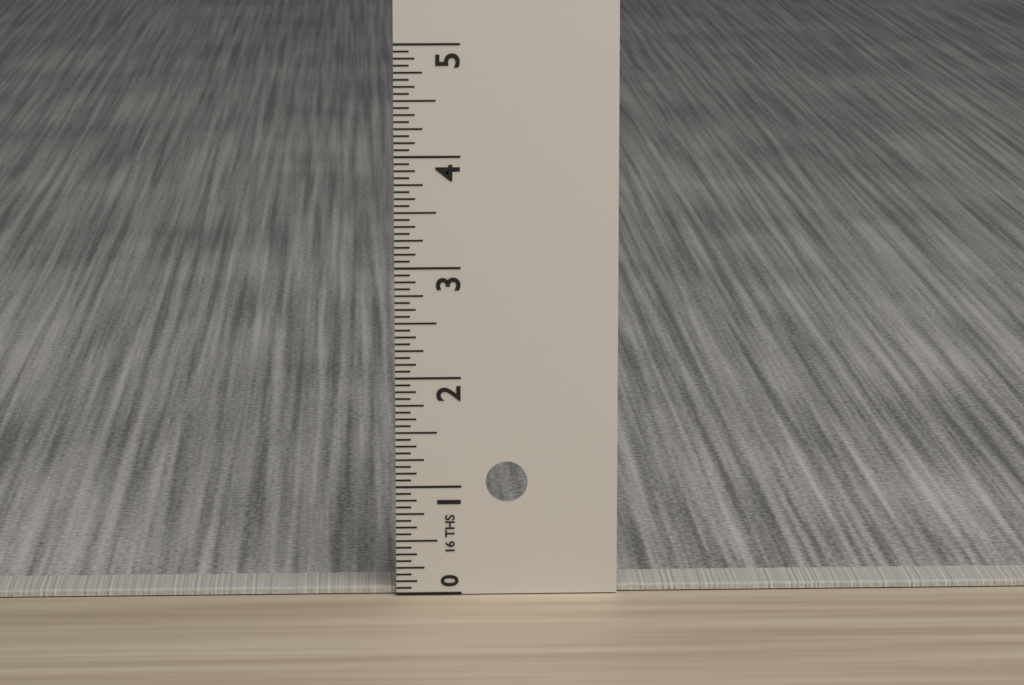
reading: 0.0625 in
